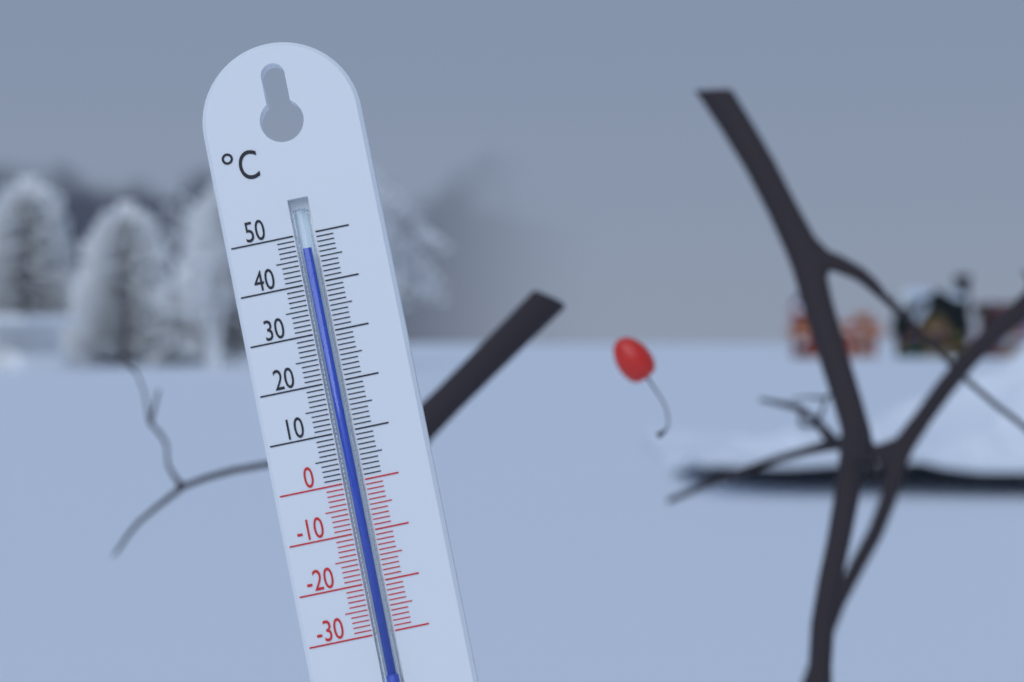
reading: 47 °C
